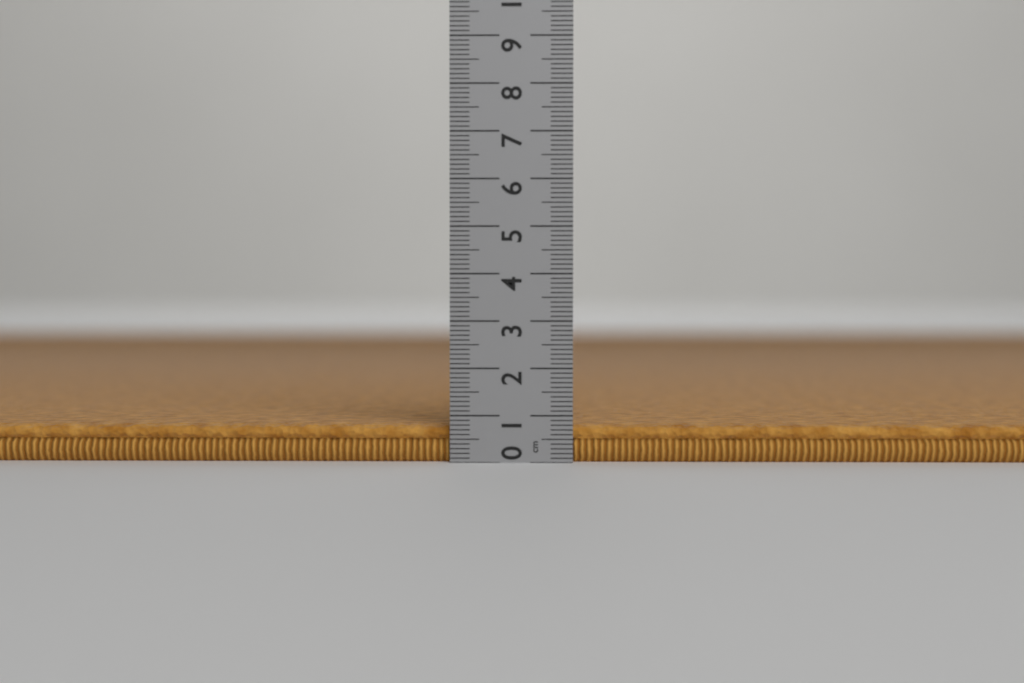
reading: 0.8 cm
